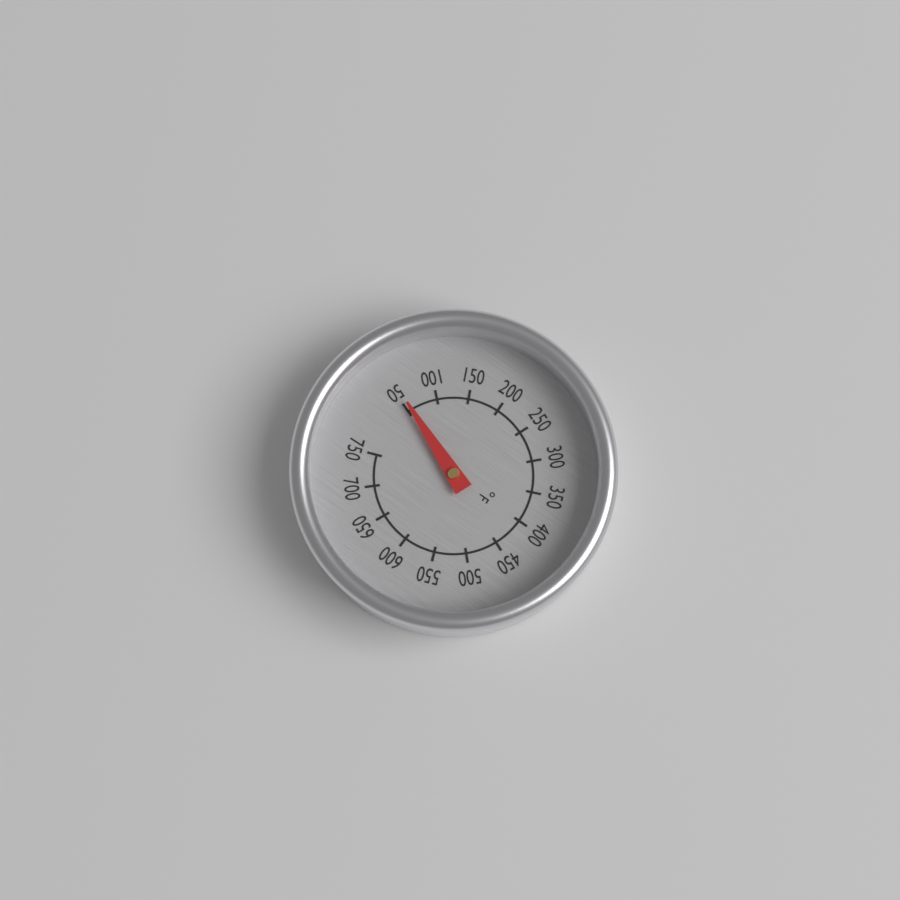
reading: 55 °F
